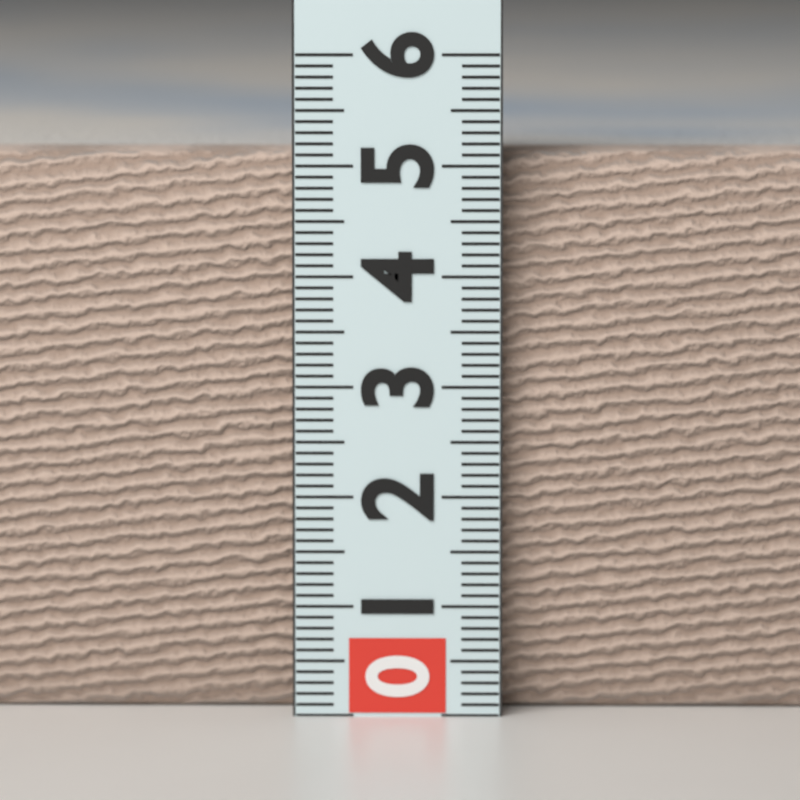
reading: 5.1 (no unit)
